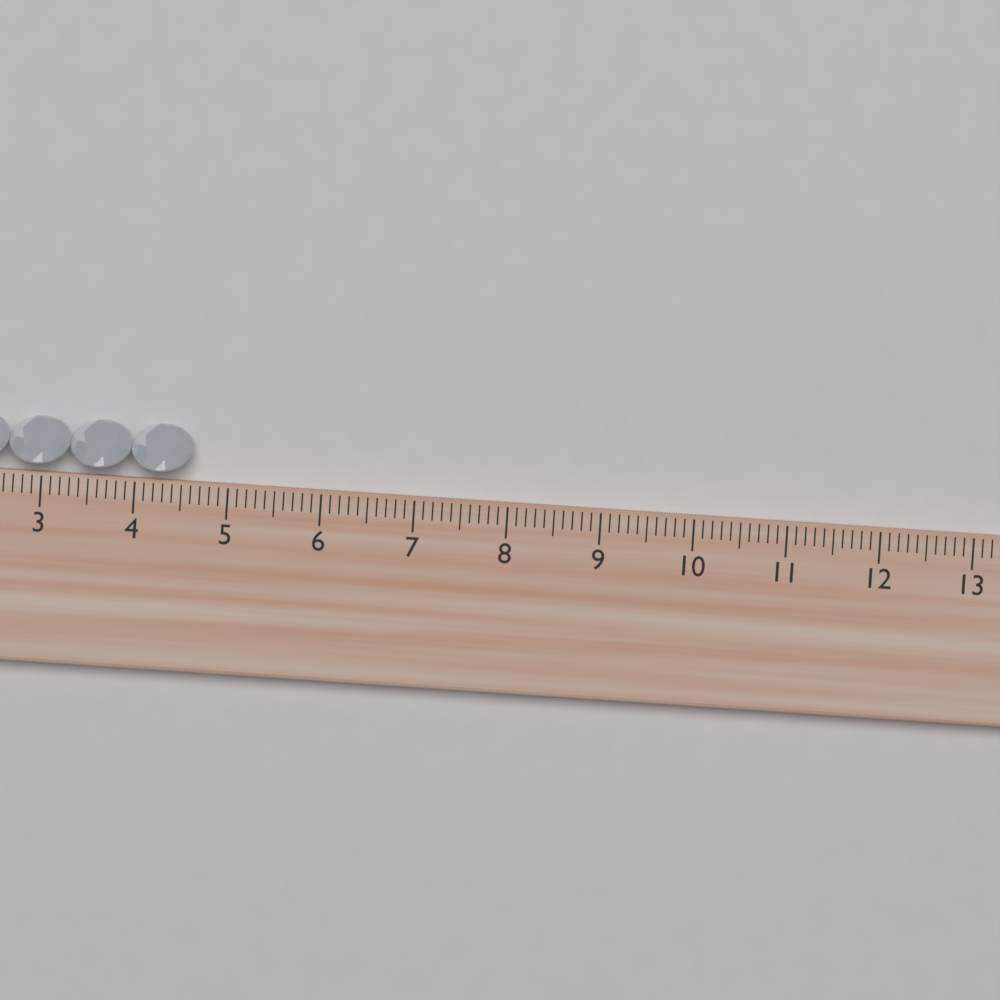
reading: 4.6 cm
